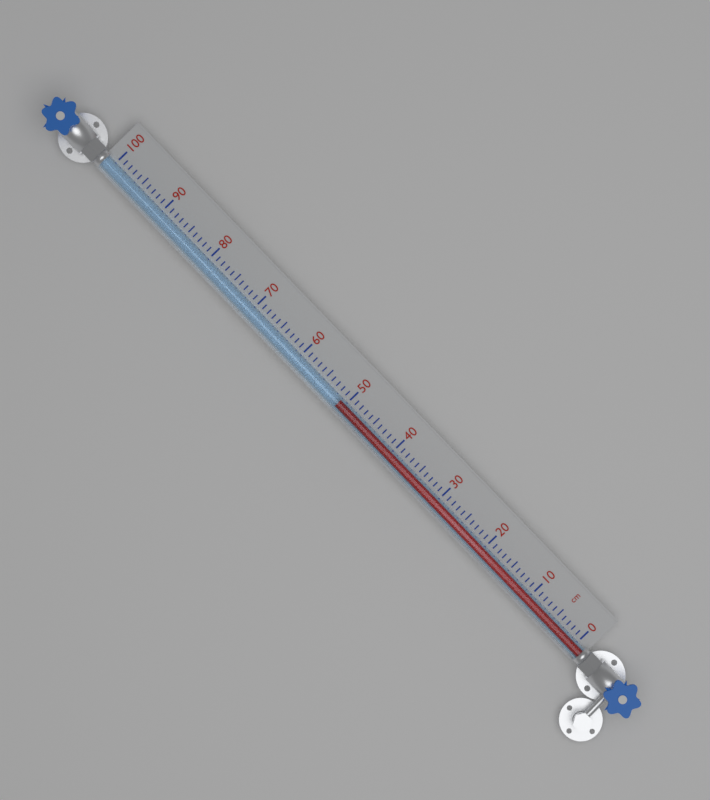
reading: 51 cm
